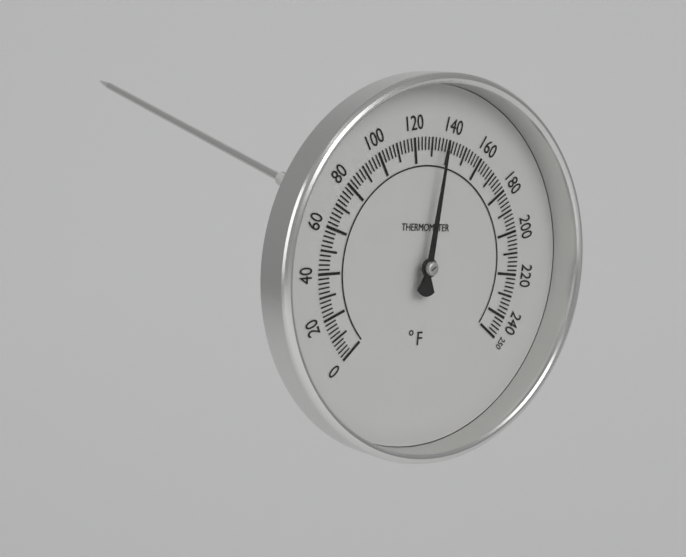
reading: 136 °F
